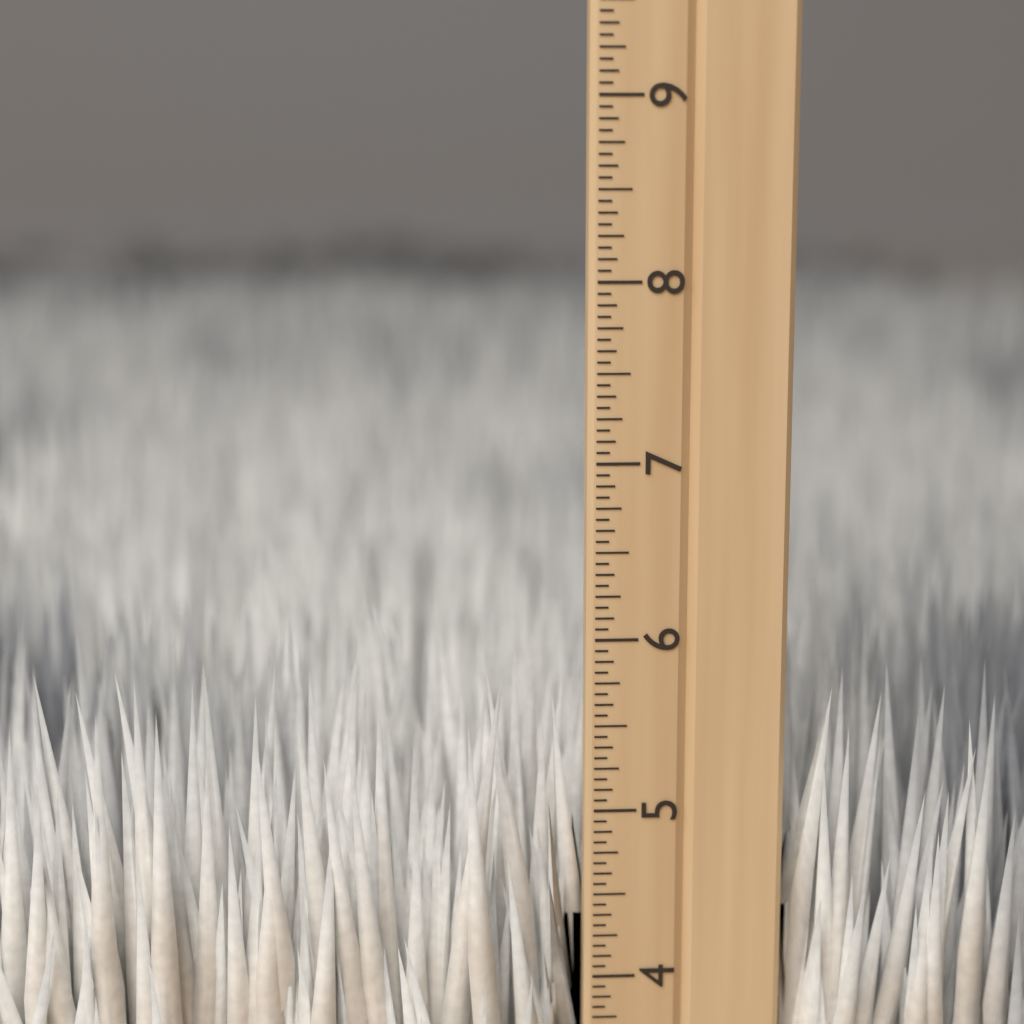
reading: 5.8750 inch
